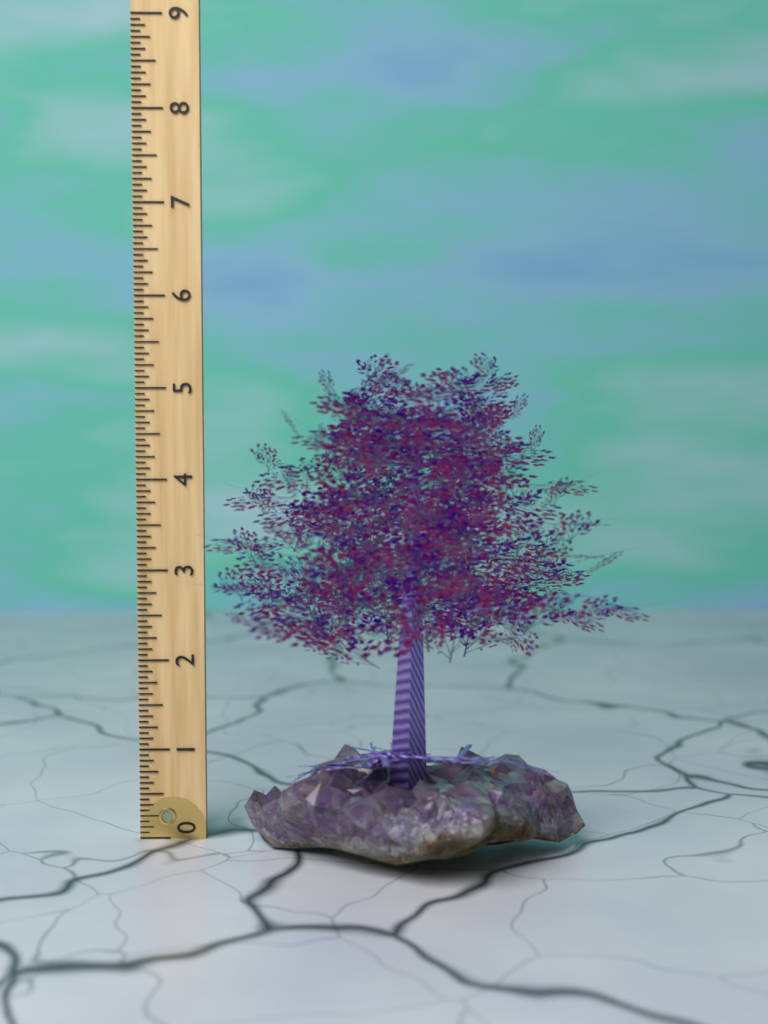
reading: 5.3750 (no unit)
